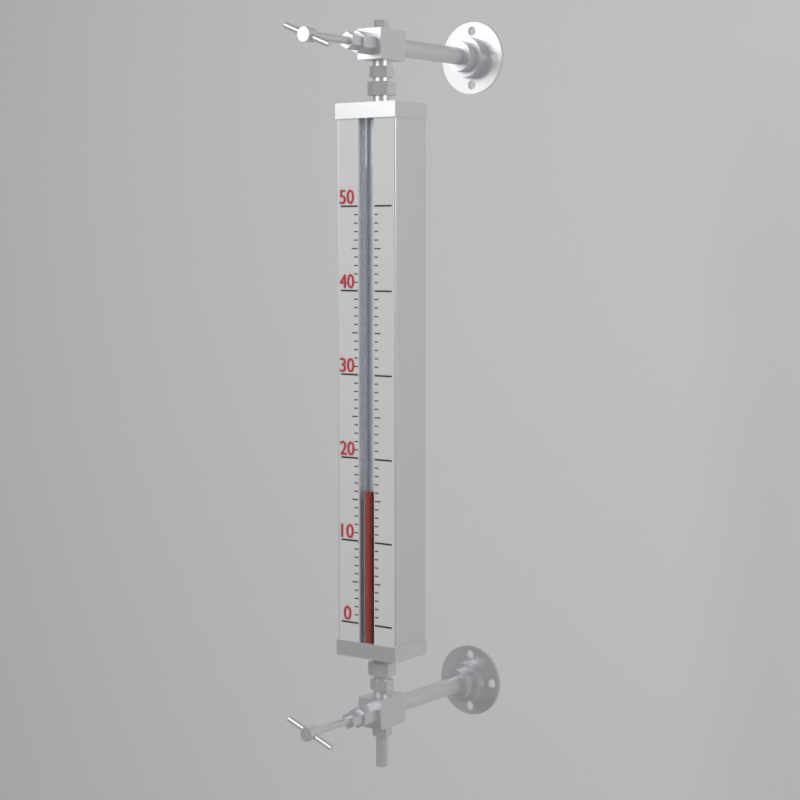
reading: 16 (no unit)
